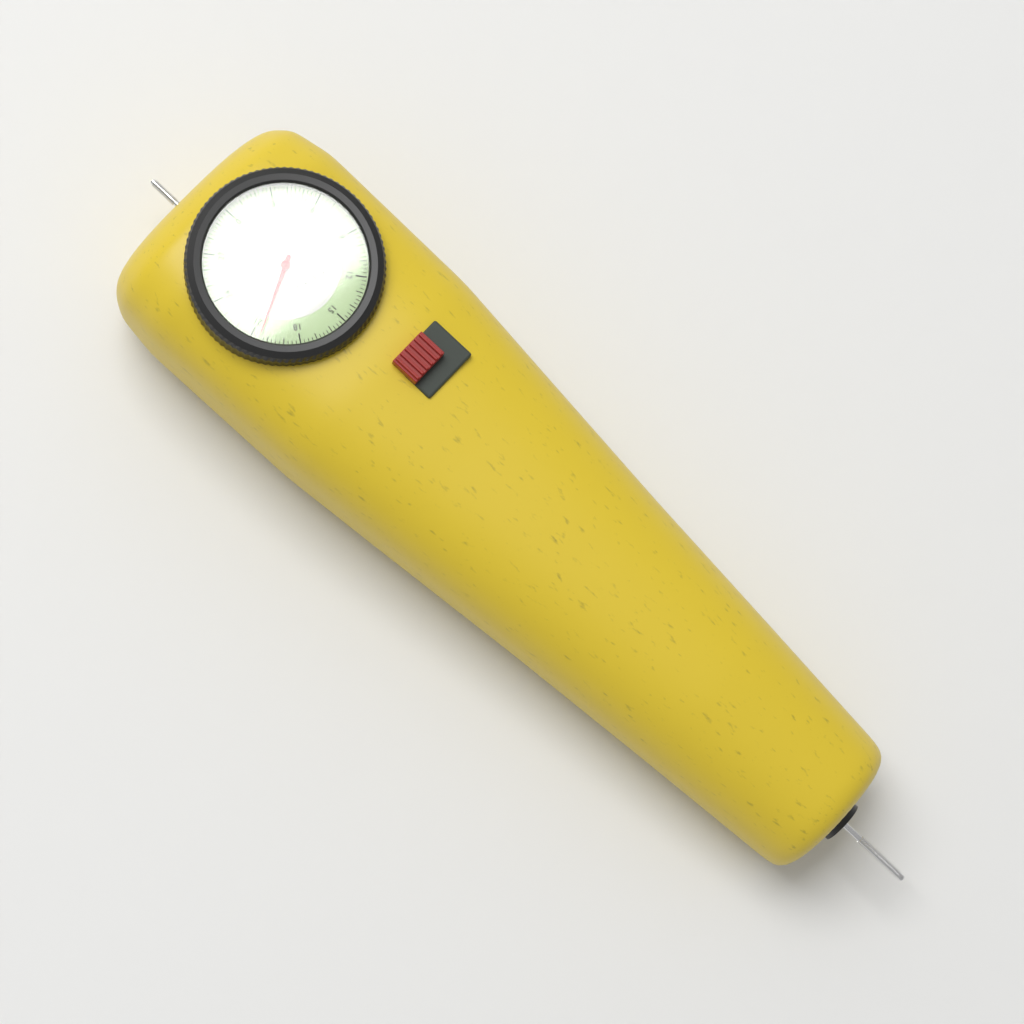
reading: 20.50 lbs
